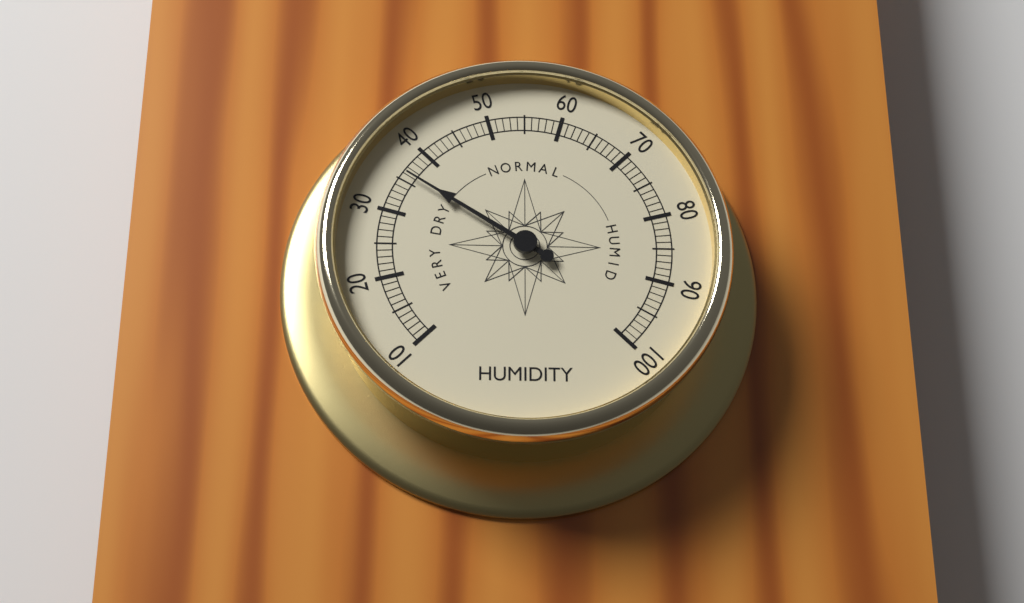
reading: 36 (no unit)
